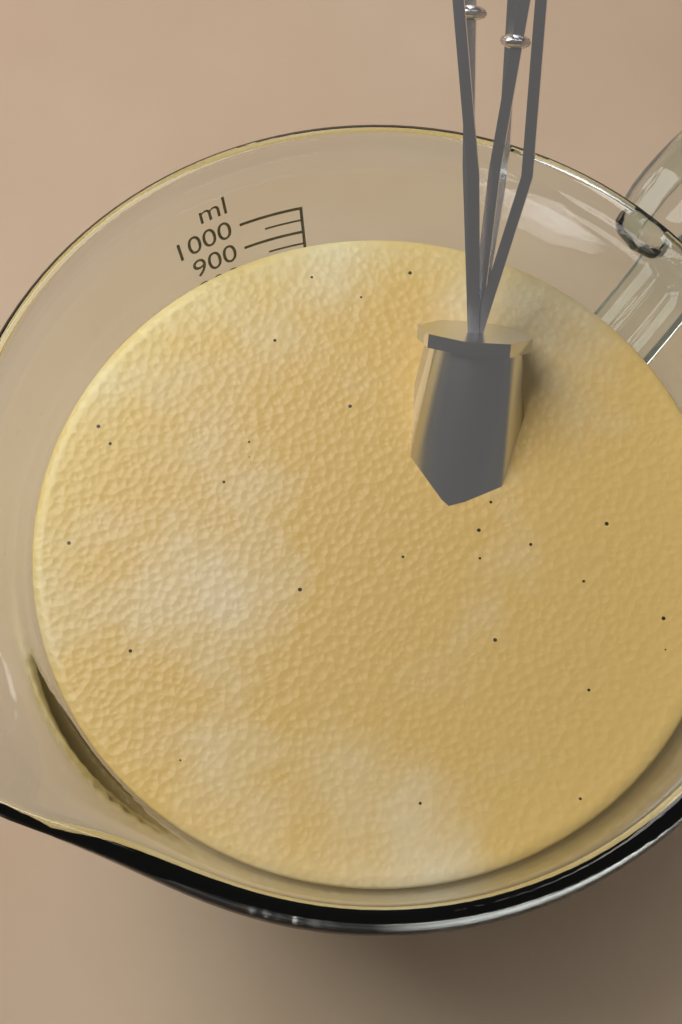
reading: 900 ml
